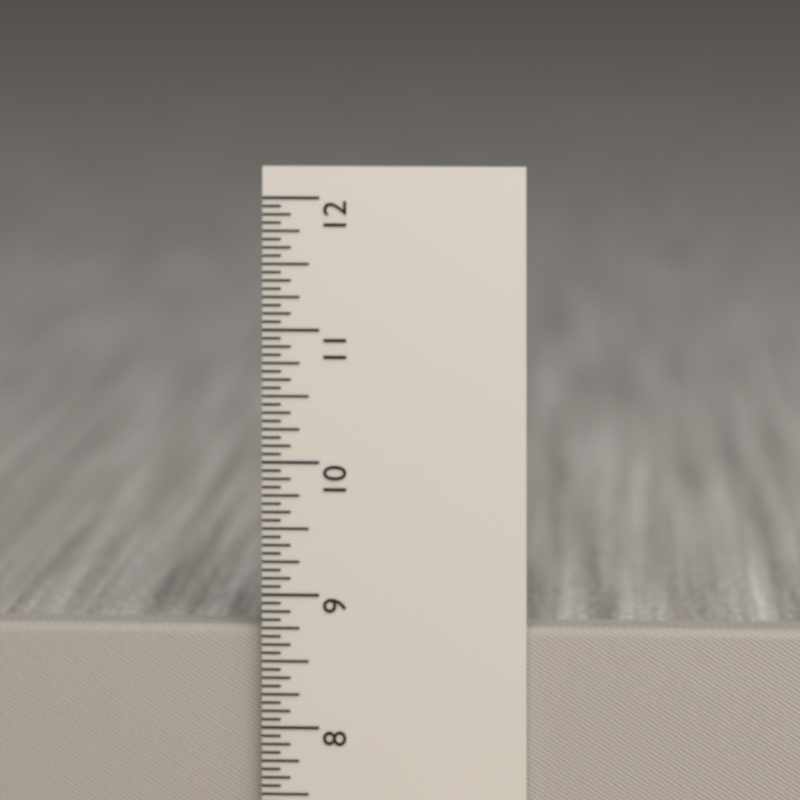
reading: 8.7500 in
